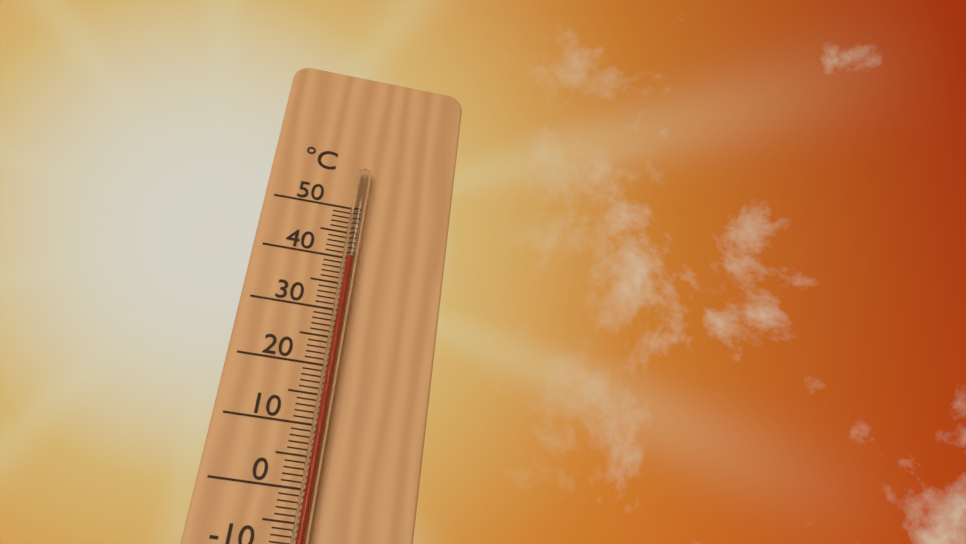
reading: 39.5 °C
